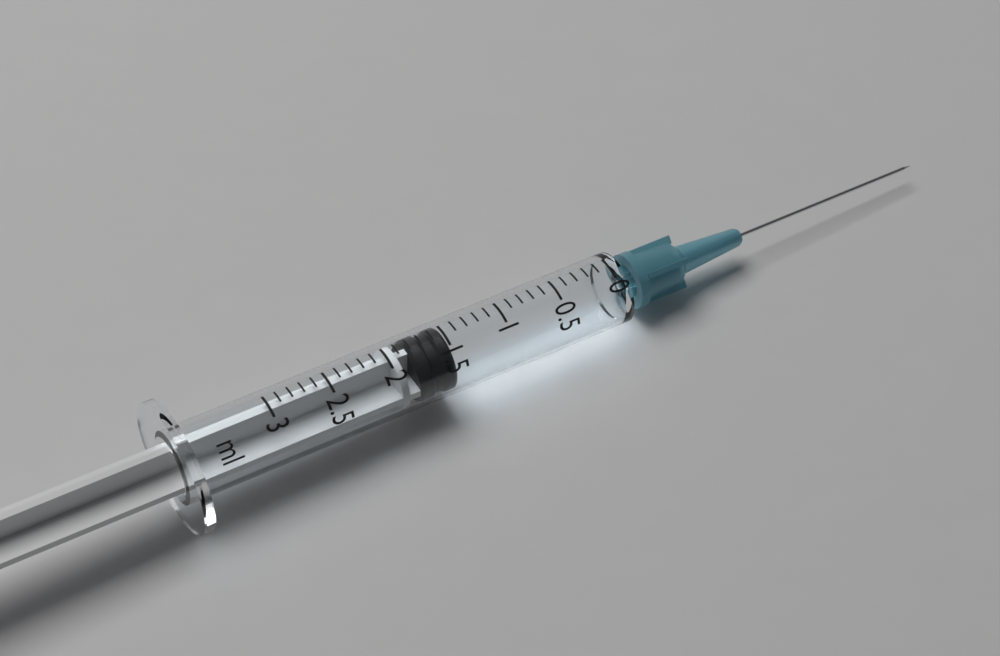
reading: 1.5 ml
